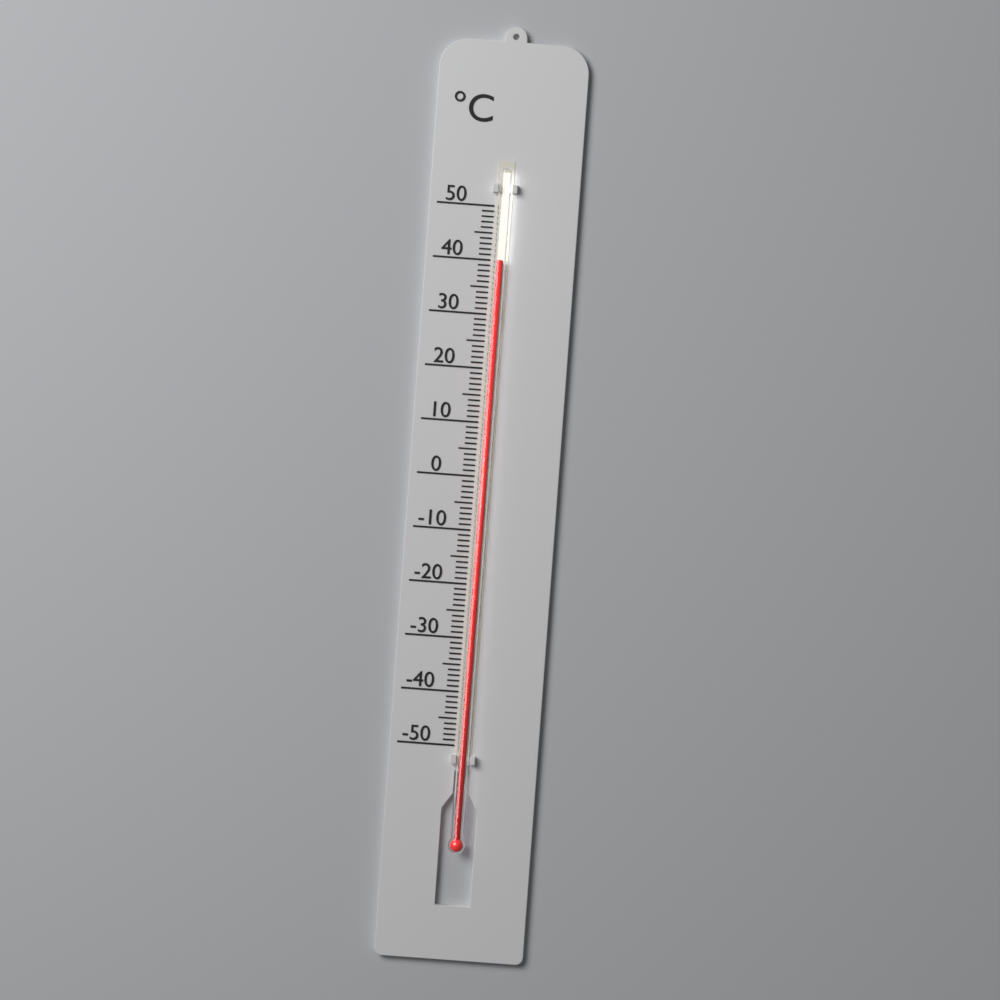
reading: 40 °C
